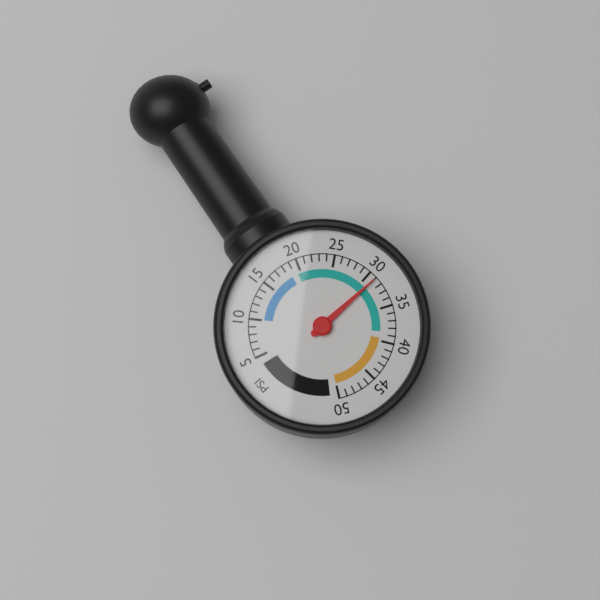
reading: 31 psi
